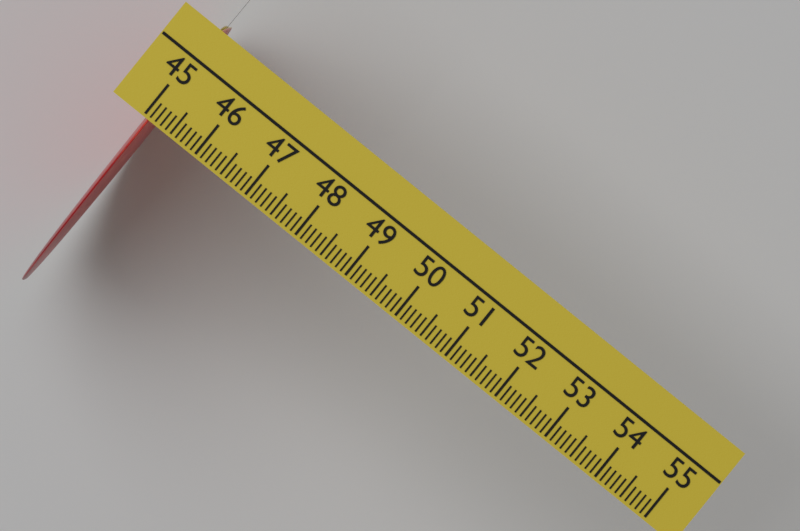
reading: 45.2 (no unit)
